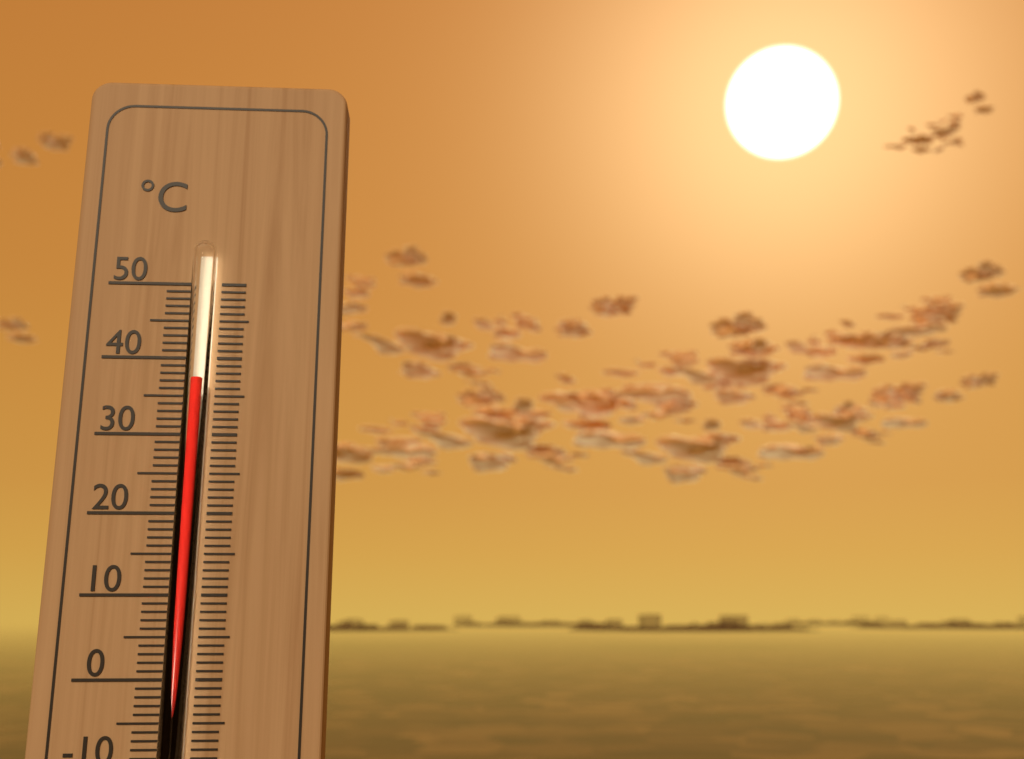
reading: 37 °C
